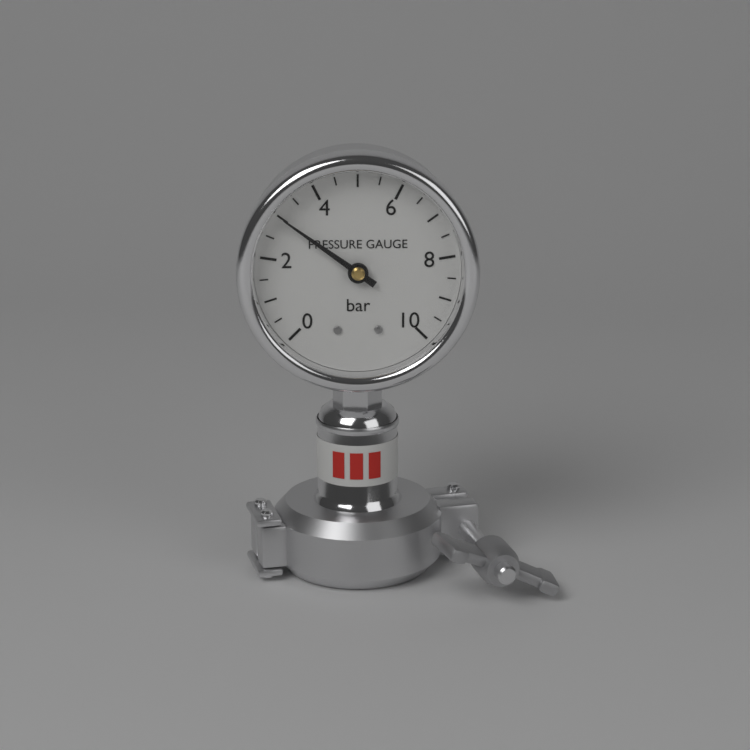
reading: 3.0 bar
